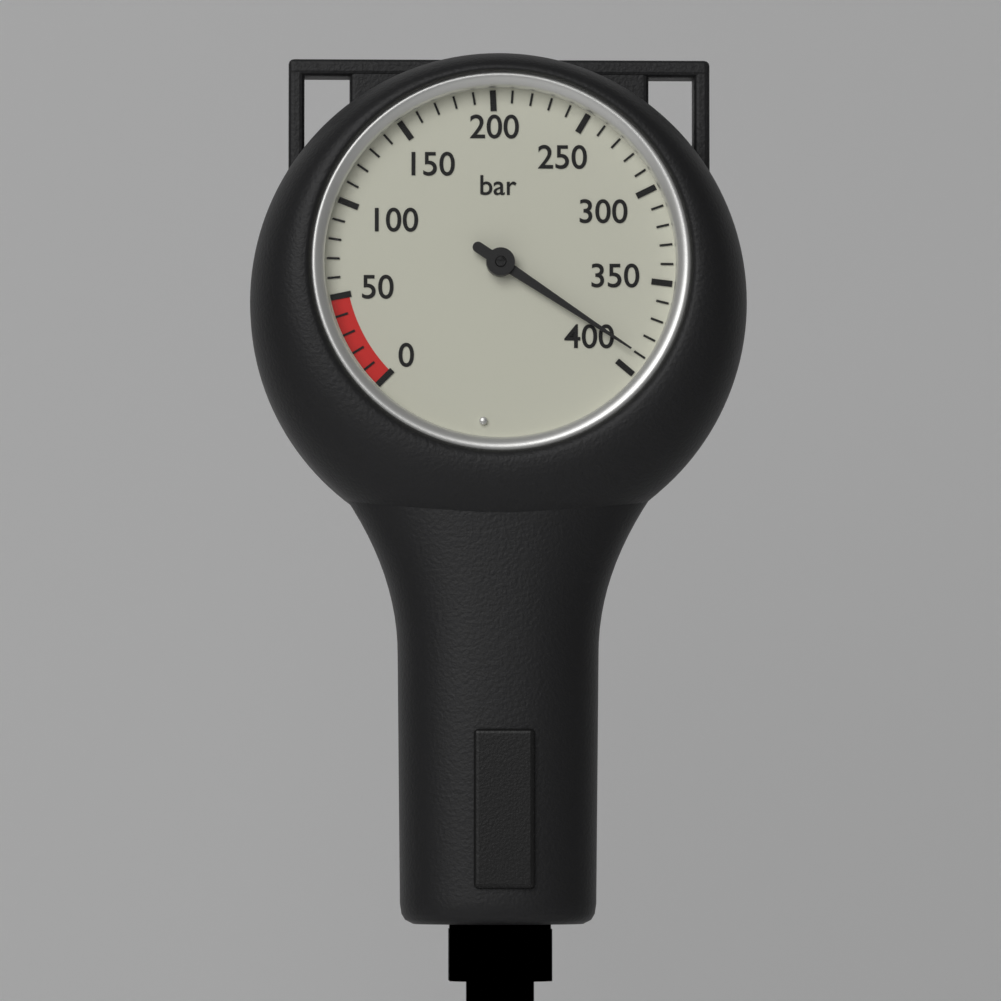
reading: 390 bar
